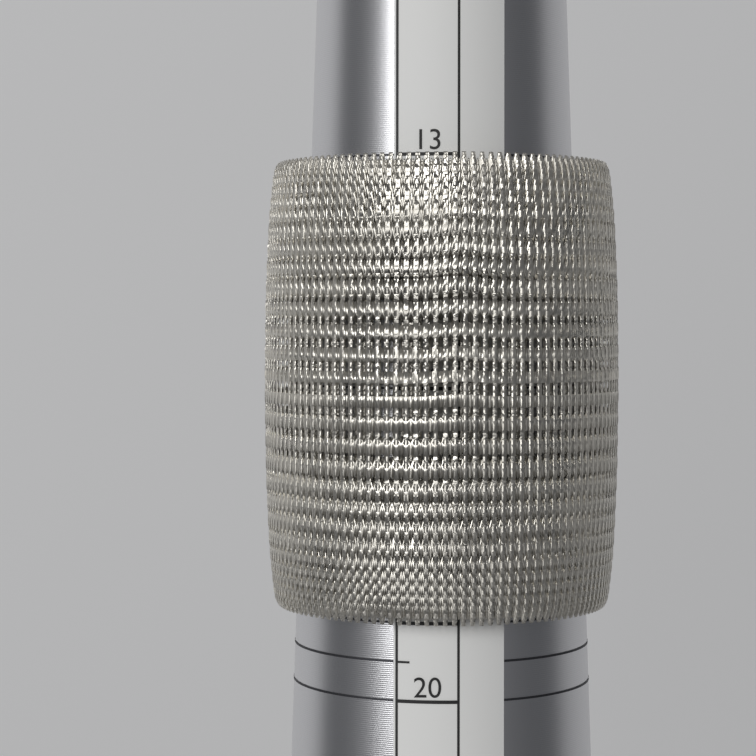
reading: 19.0 (no unit)
